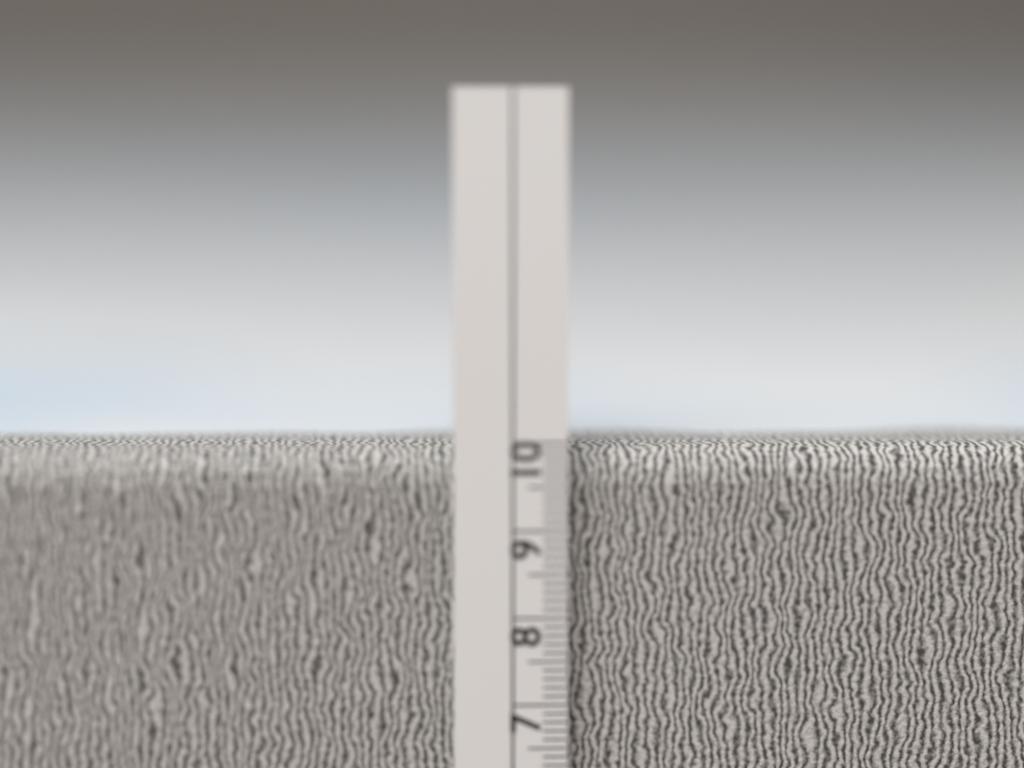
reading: 9.9 cm
